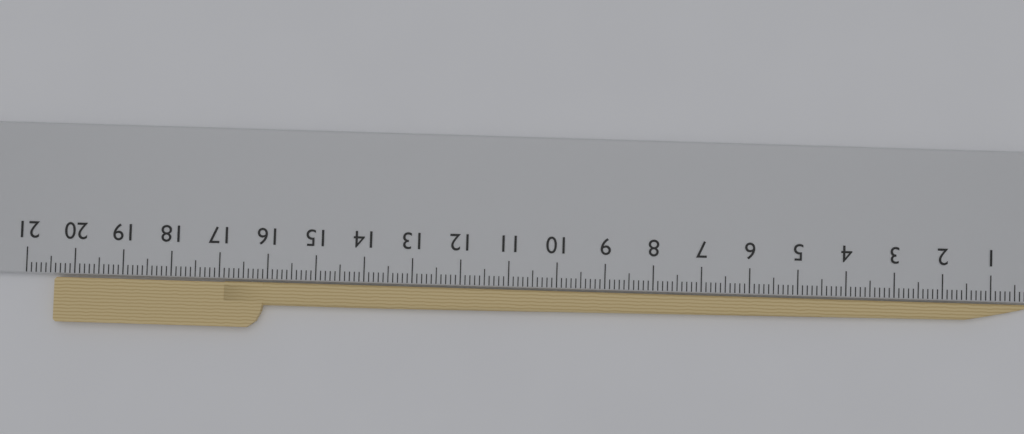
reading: 20.4 cm
